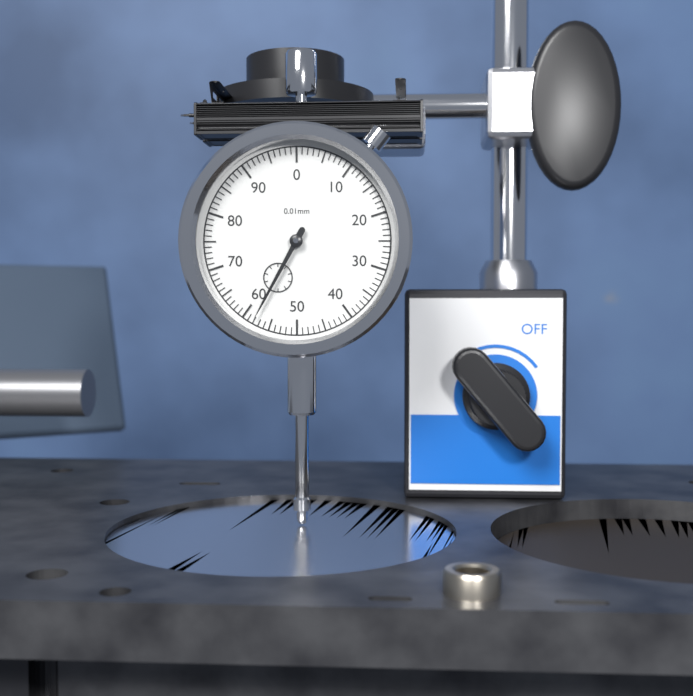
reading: 58 0.01mm
